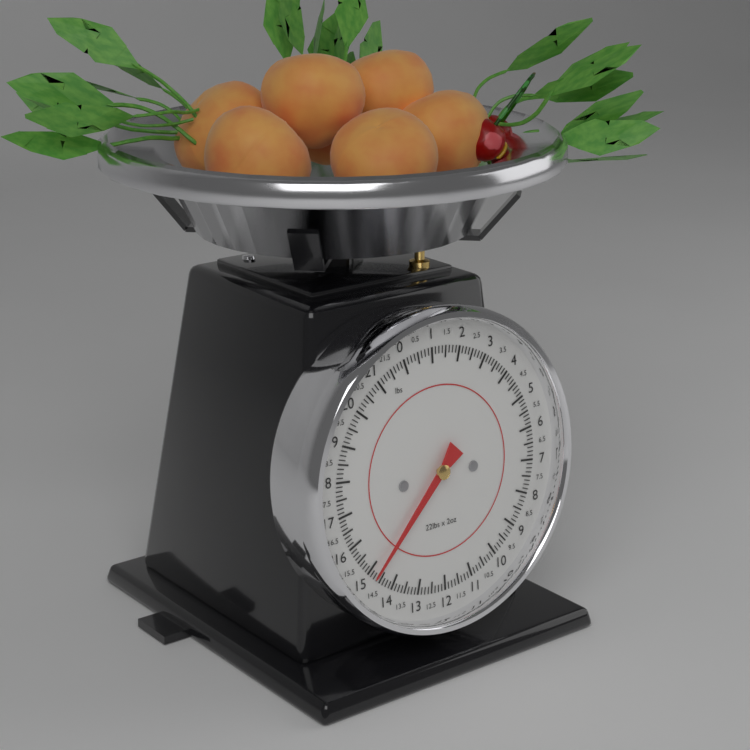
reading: 14.750 lbs
